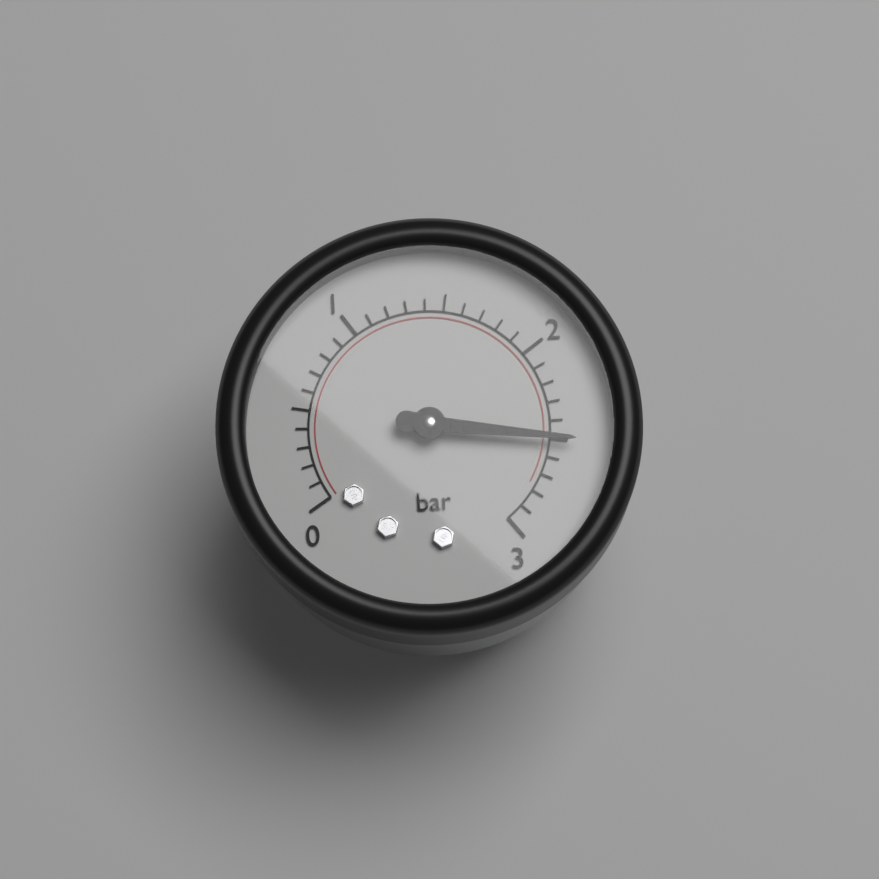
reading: 2.5 bar
